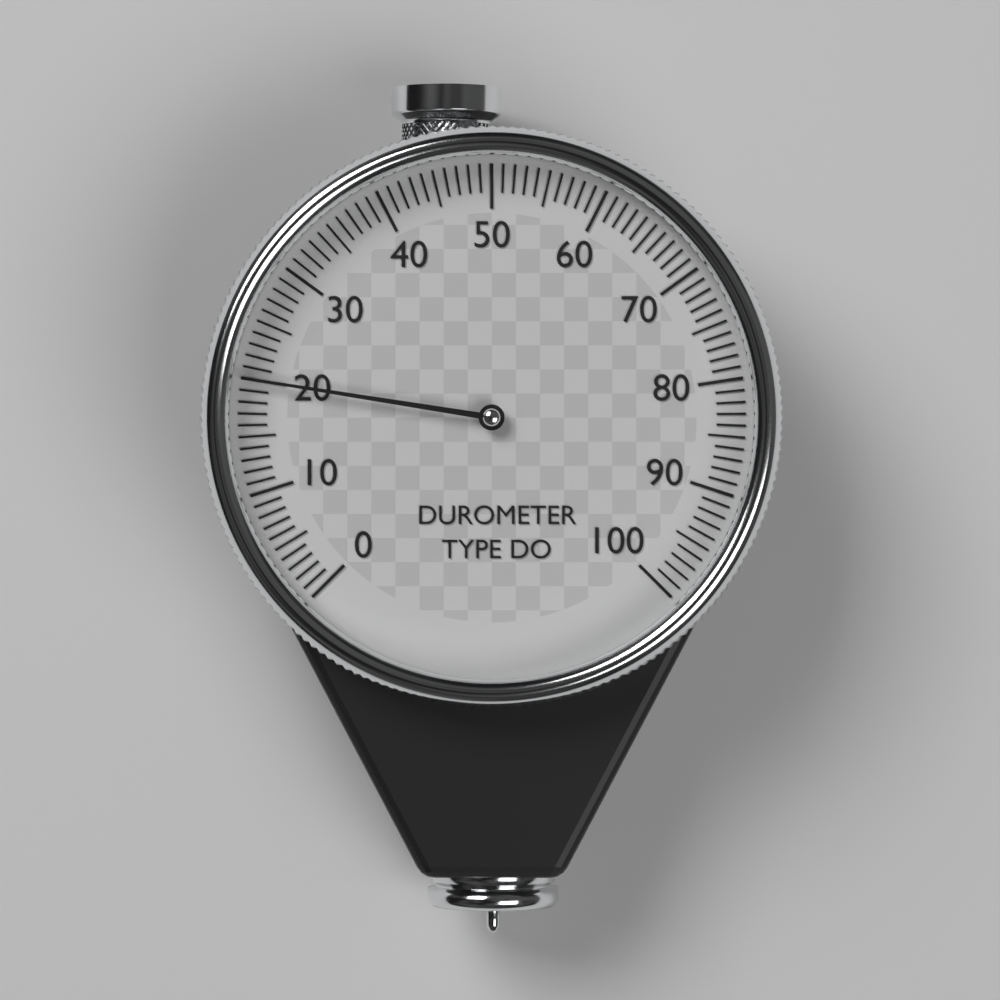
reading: 20 (no unit)
